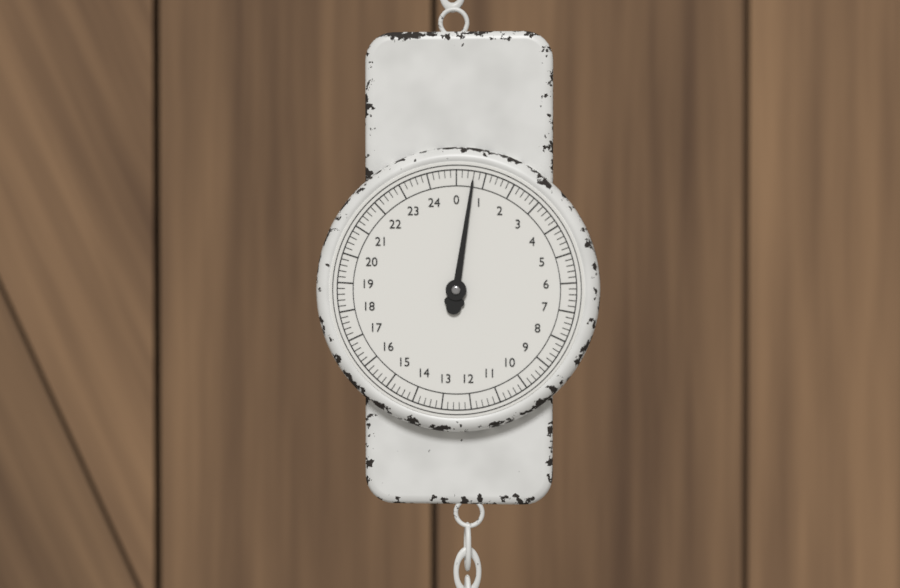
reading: 0.6 (no unit)
